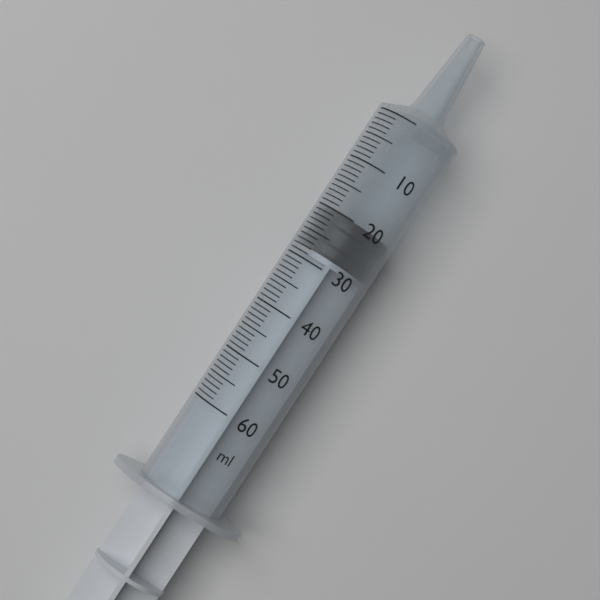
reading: 20 ml
